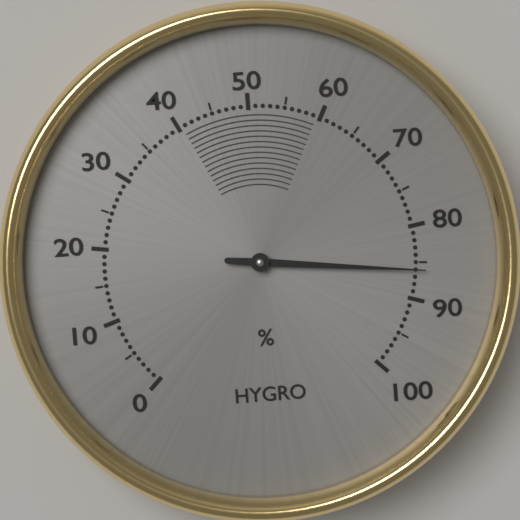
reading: 86 %
